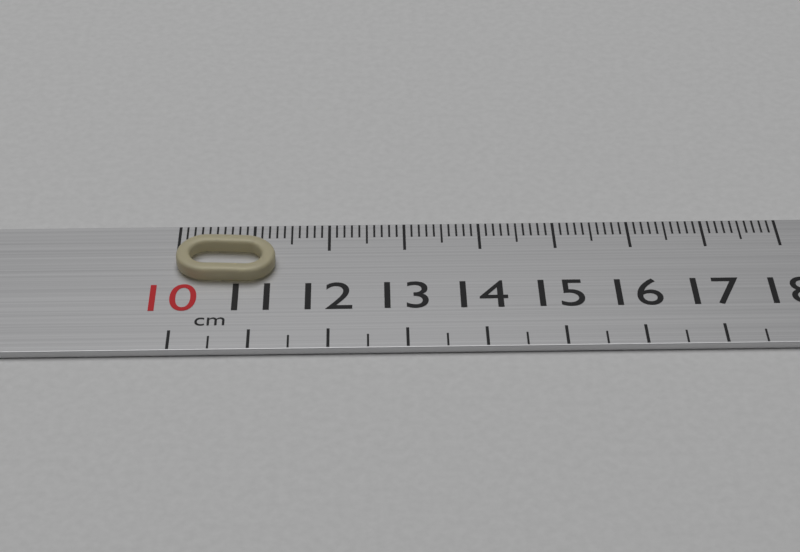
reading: 11.3 cm
